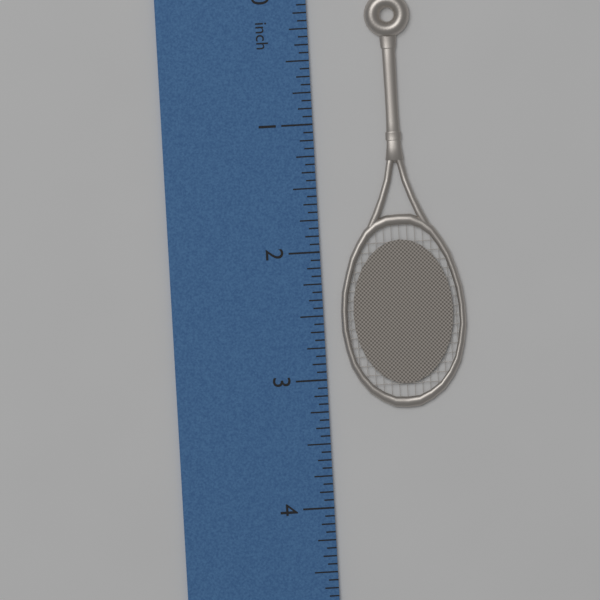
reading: 3.2500 inch
